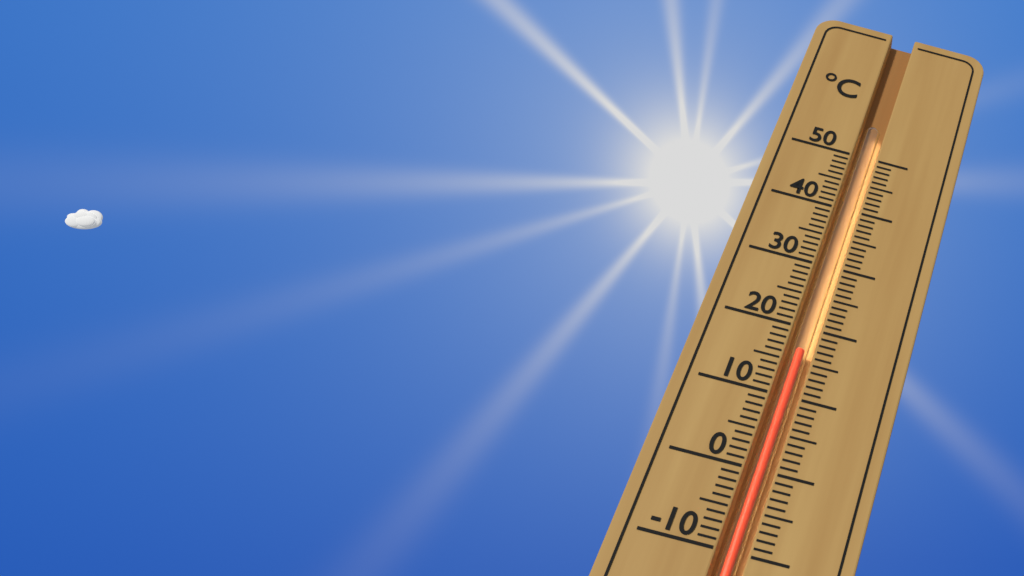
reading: 17 °C
